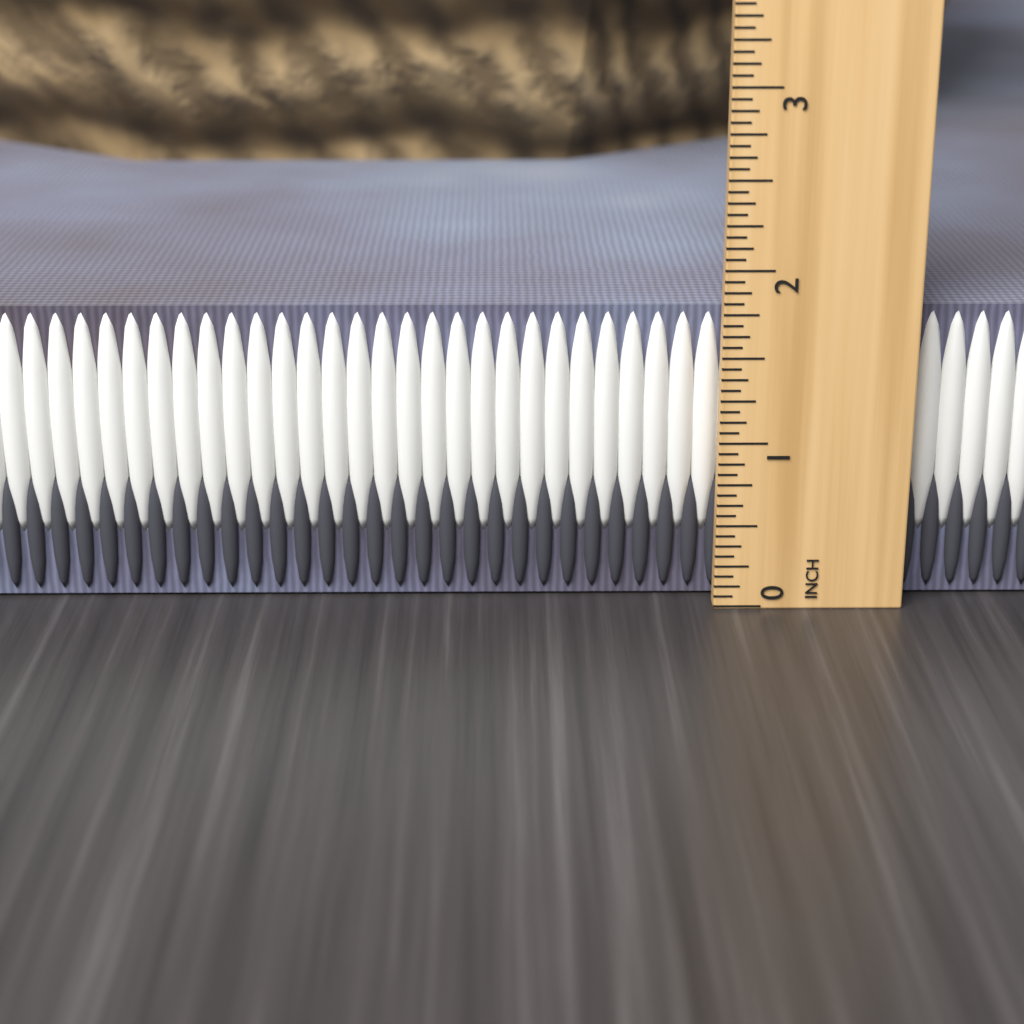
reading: 1.7500 in
